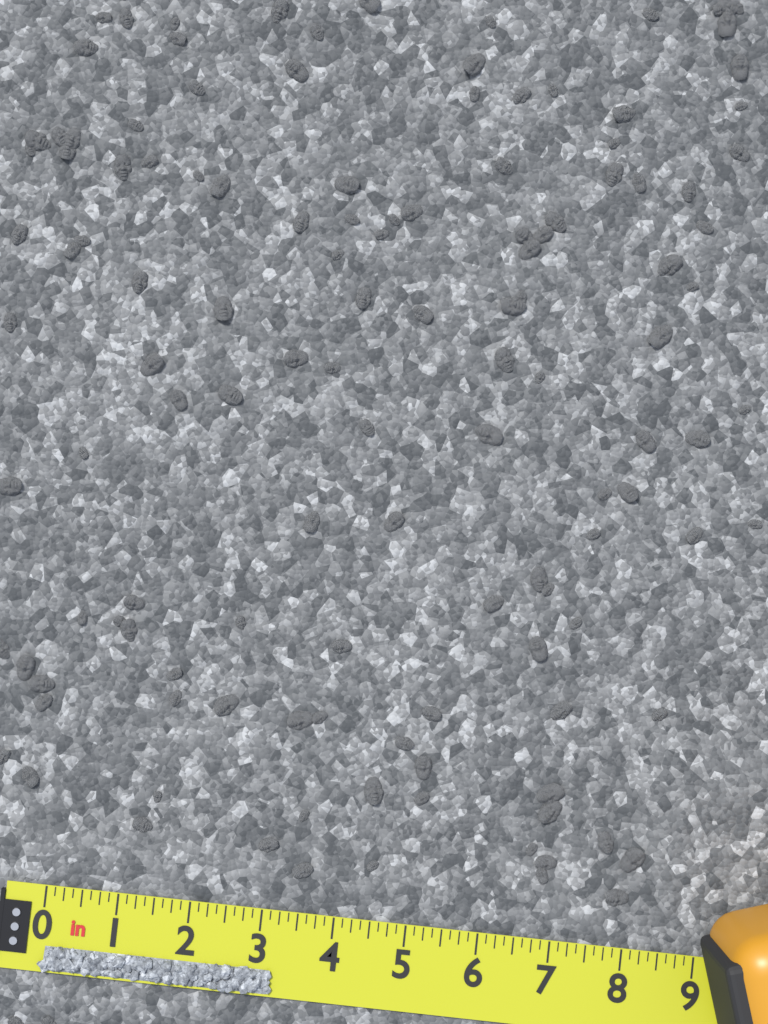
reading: 3.250 in
